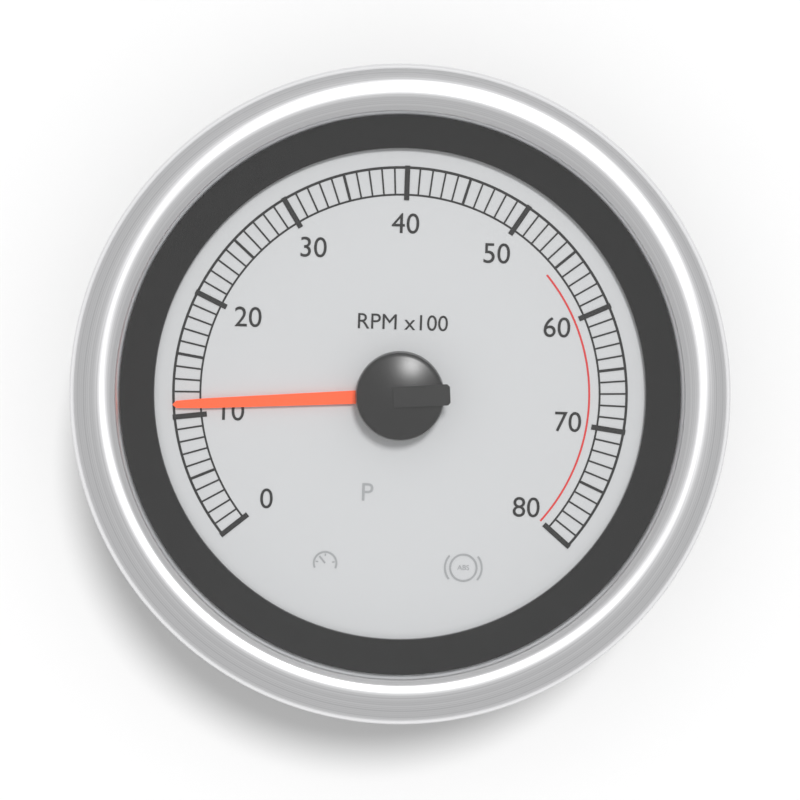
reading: 11 RPM x100
